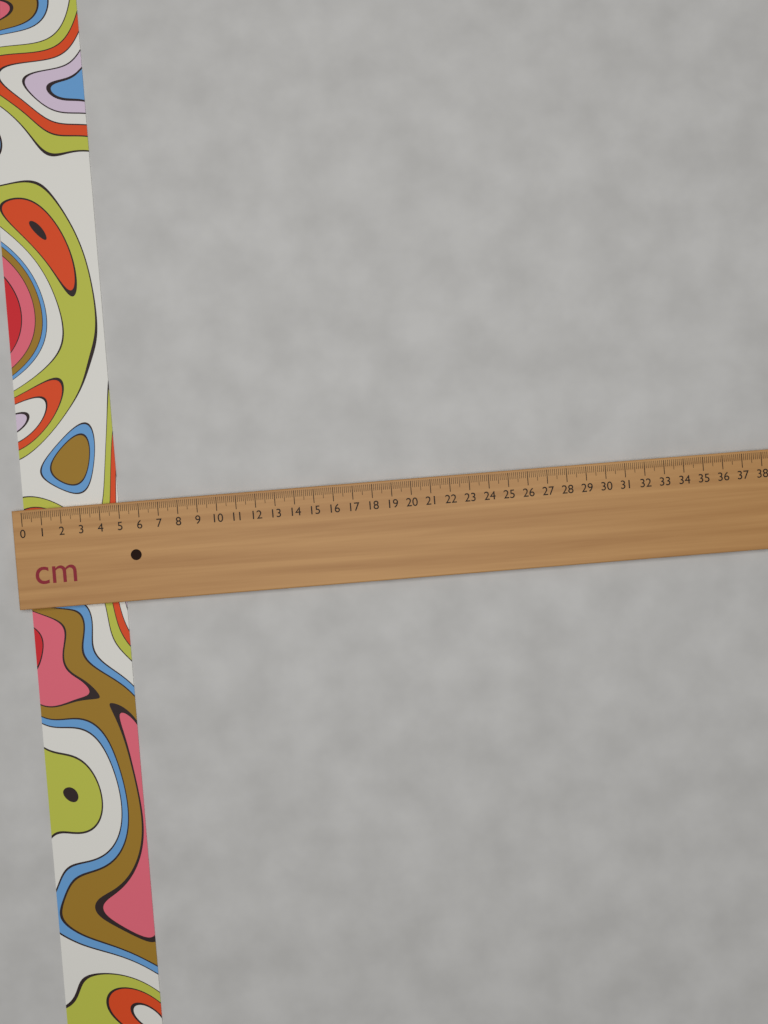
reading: 4.9 cm
